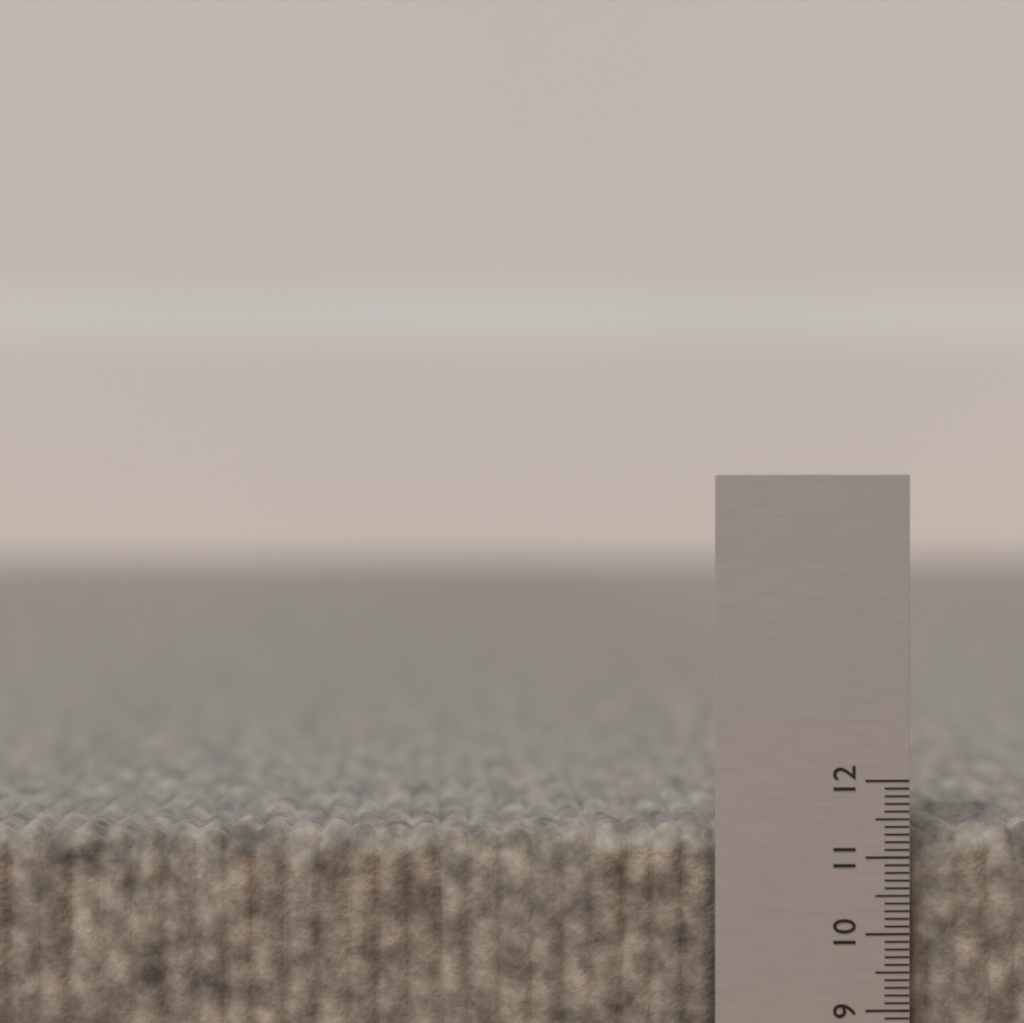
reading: 11.4 (no unit)
